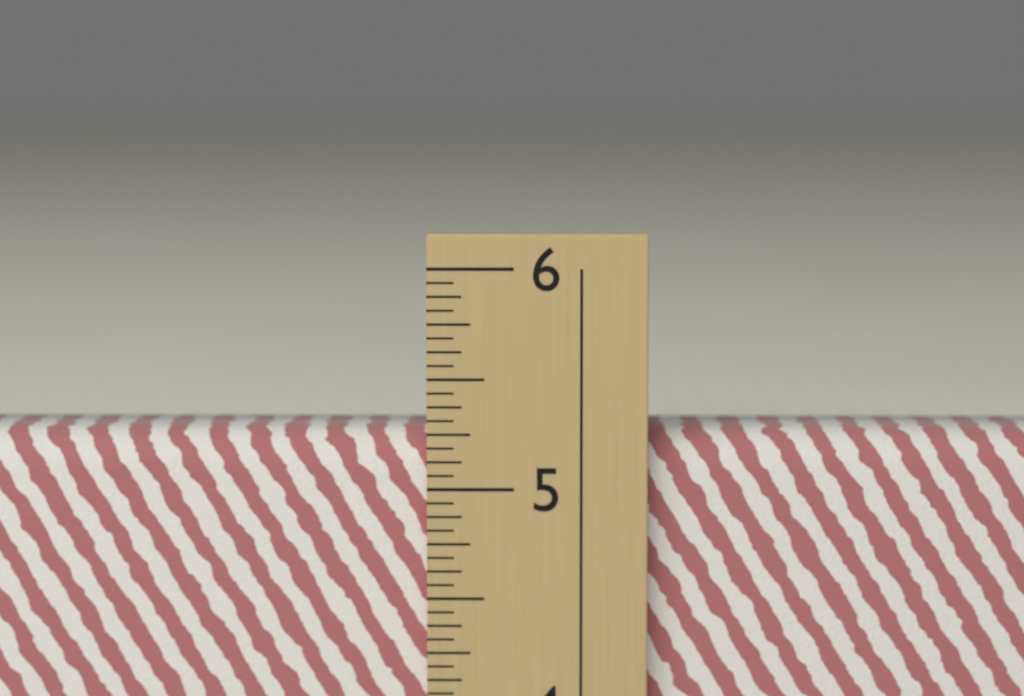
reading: 5.2500 in
